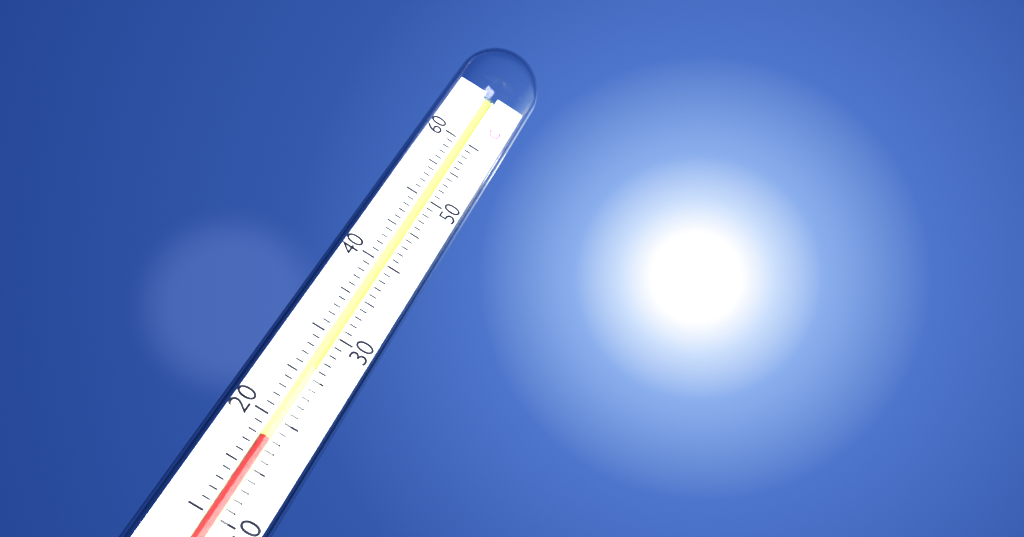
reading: 18 °C
